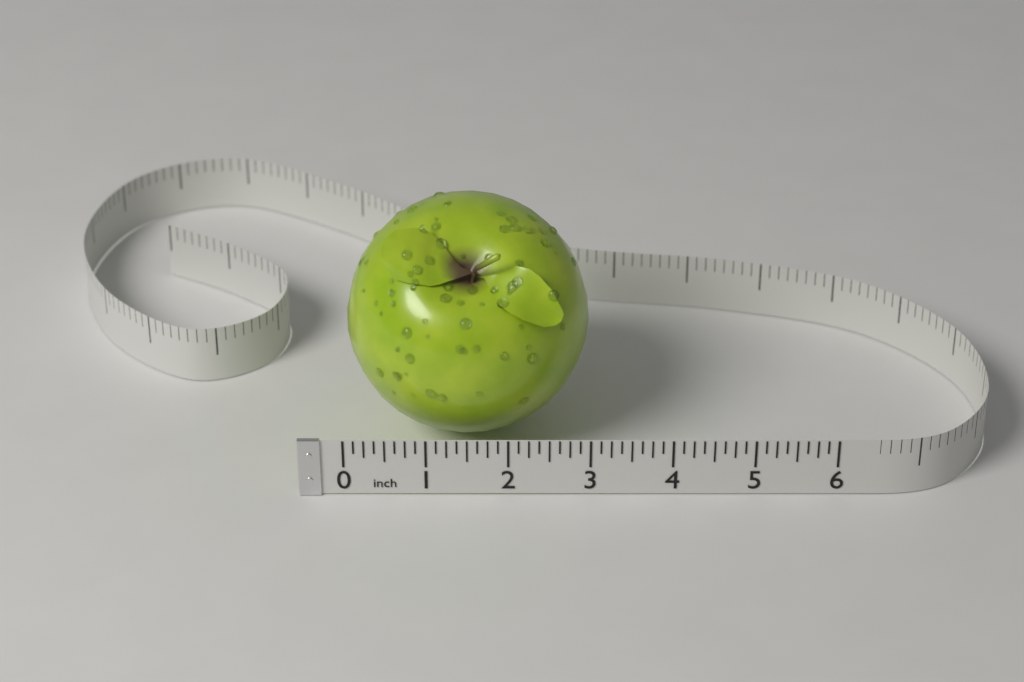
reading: 3.000 in
